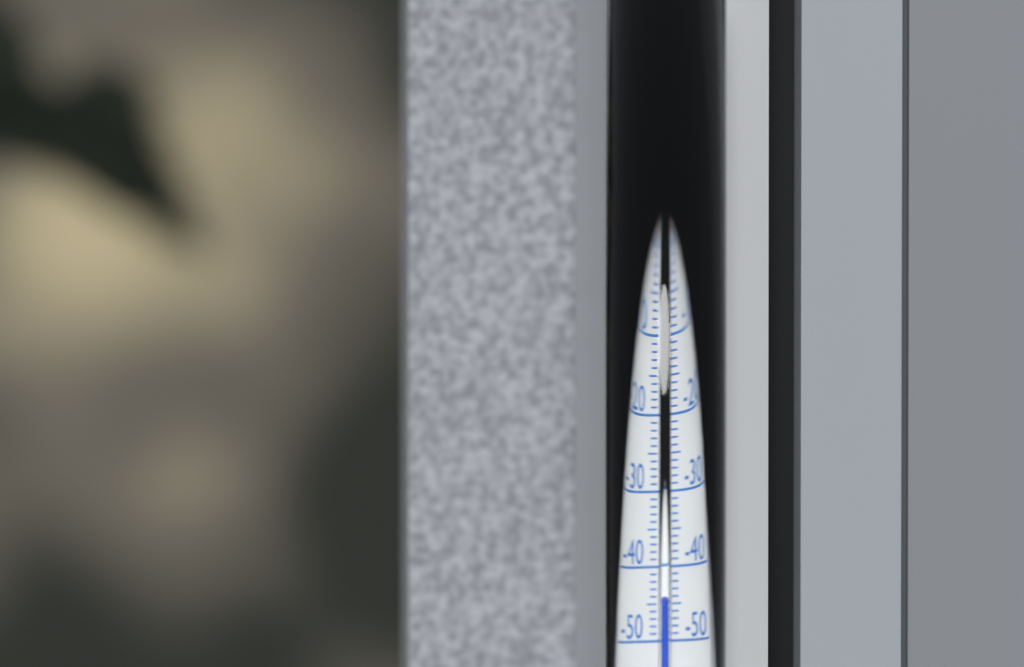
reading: -44 °C
